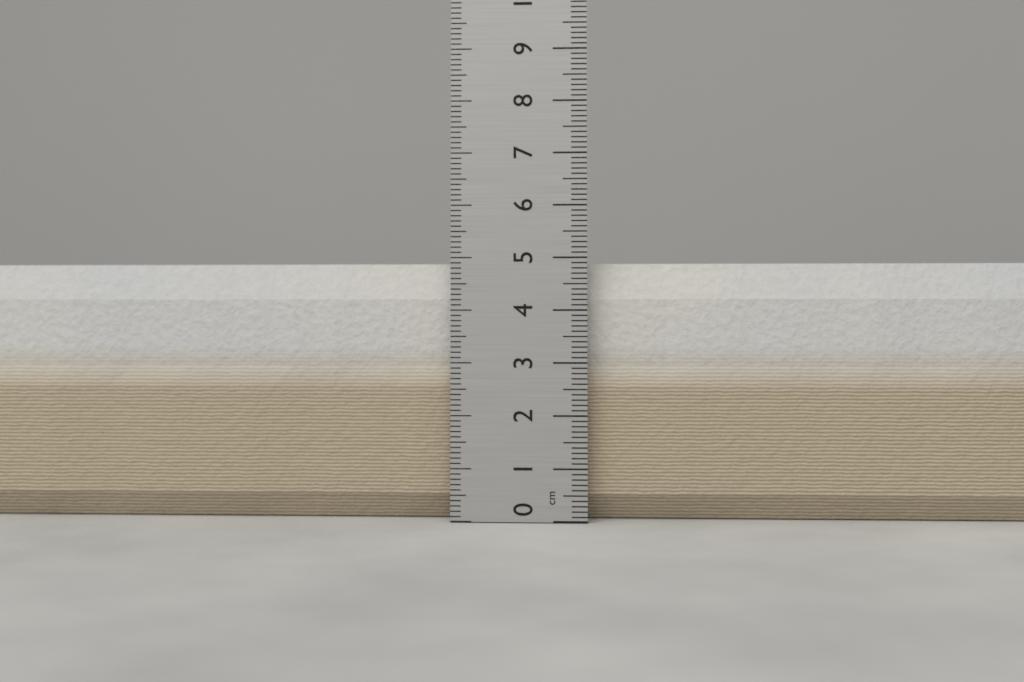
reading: 4.9 cm
